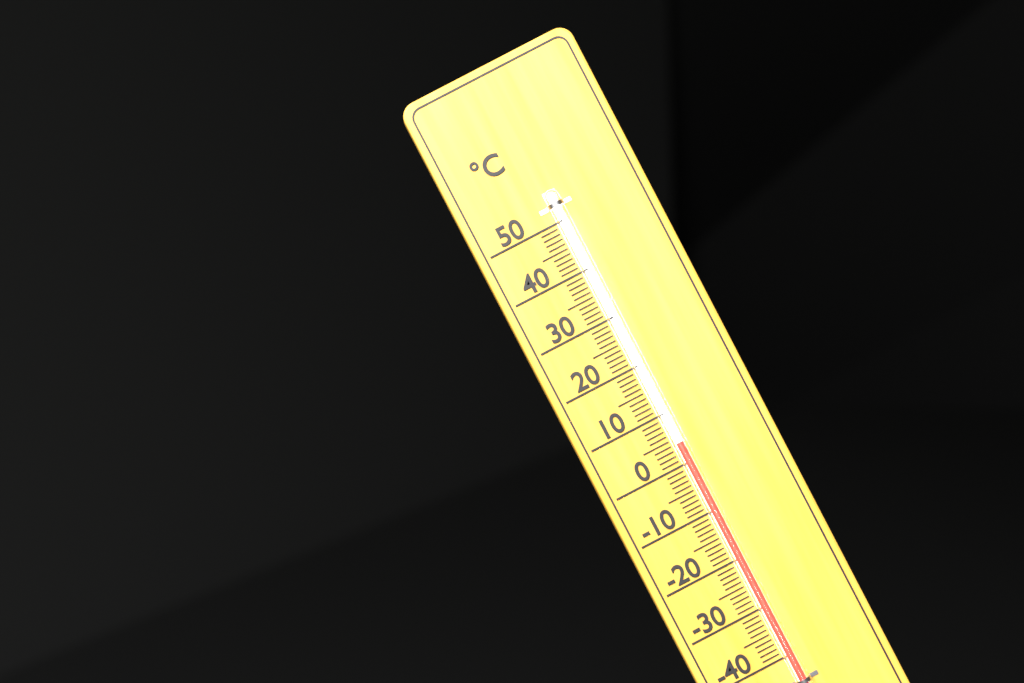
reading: 4 °C
